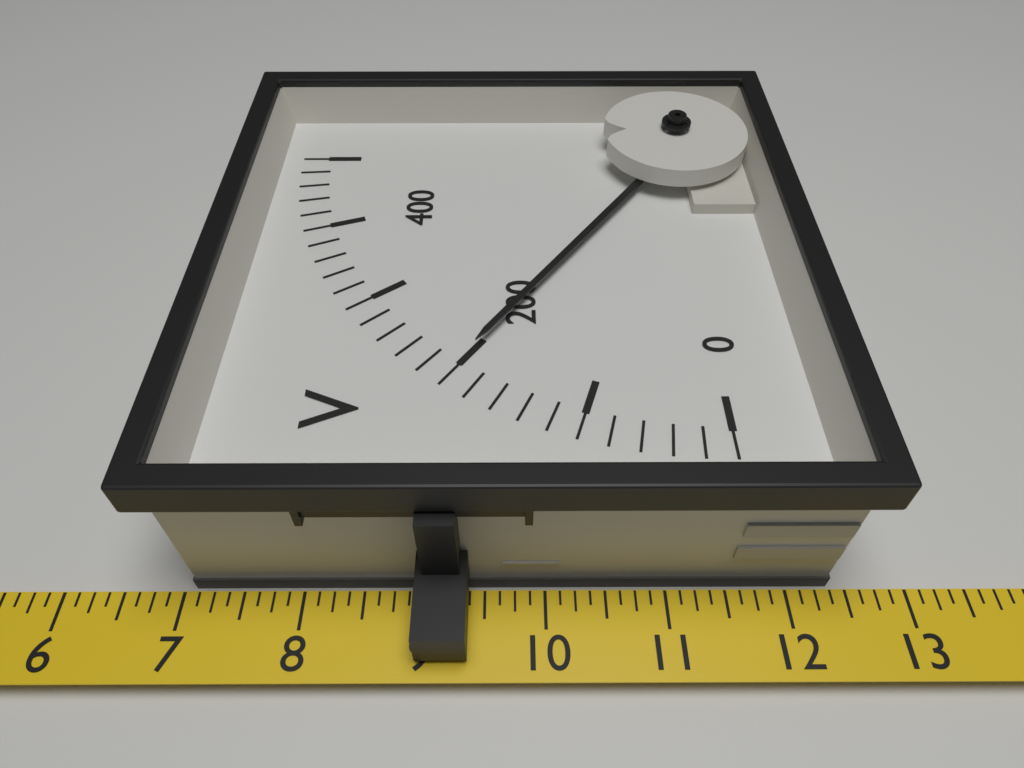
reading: 200 V
